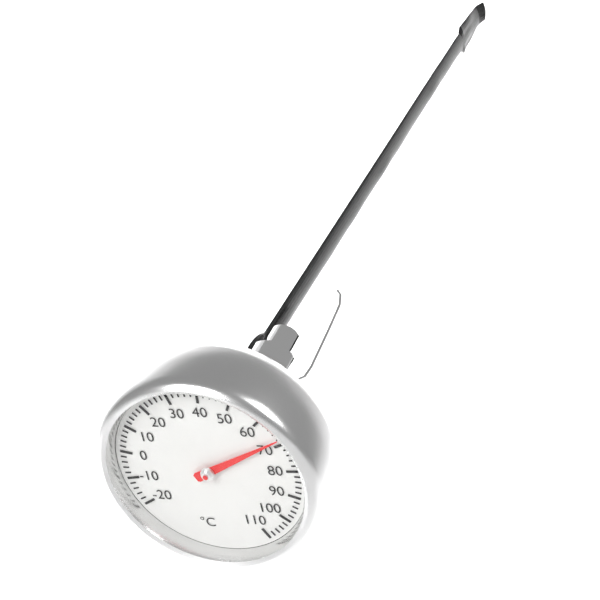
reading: 68 °C
